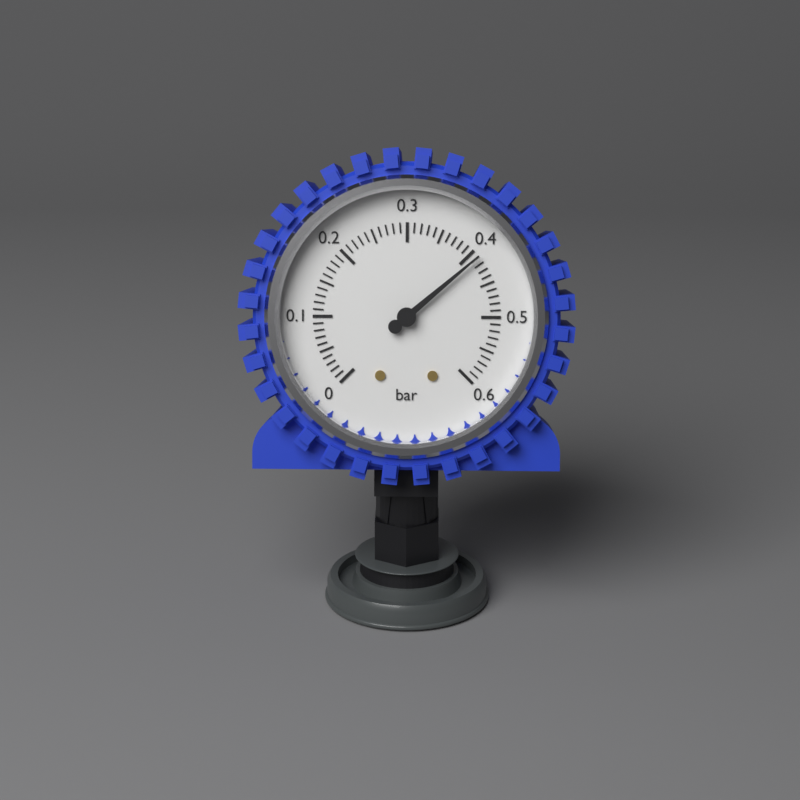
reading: 0.41 bar
